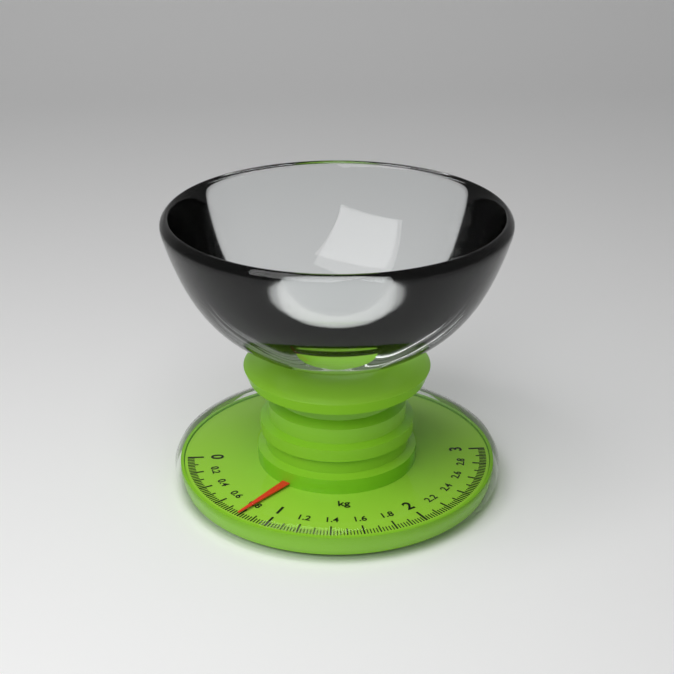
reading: 0.80 kg
